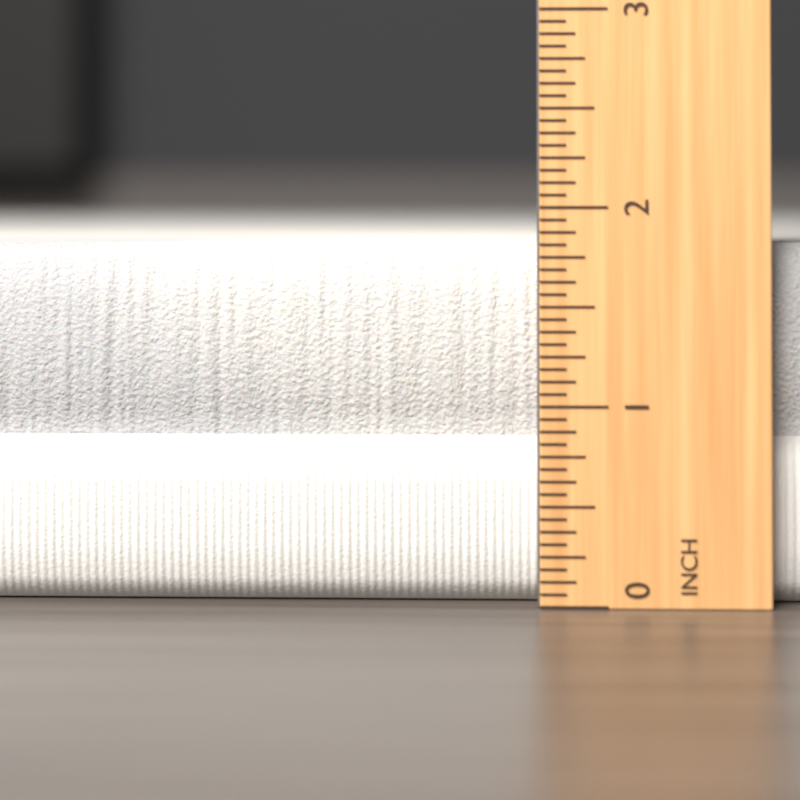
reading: 1.8125 inch
